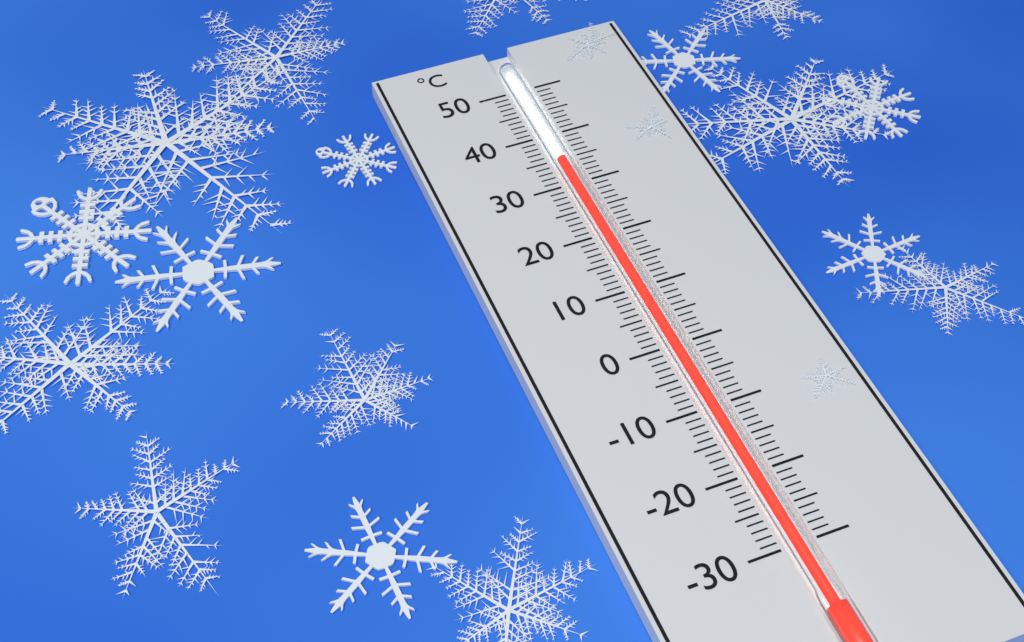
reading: 35 °C
